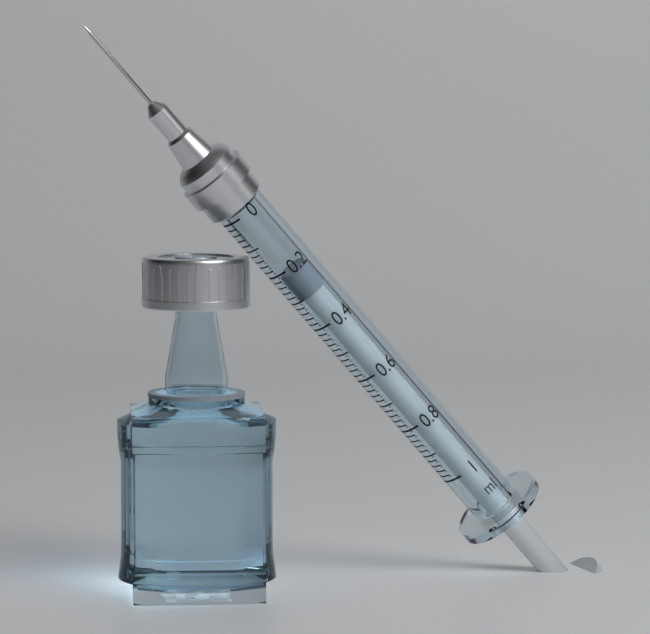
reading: 0.22 ml
